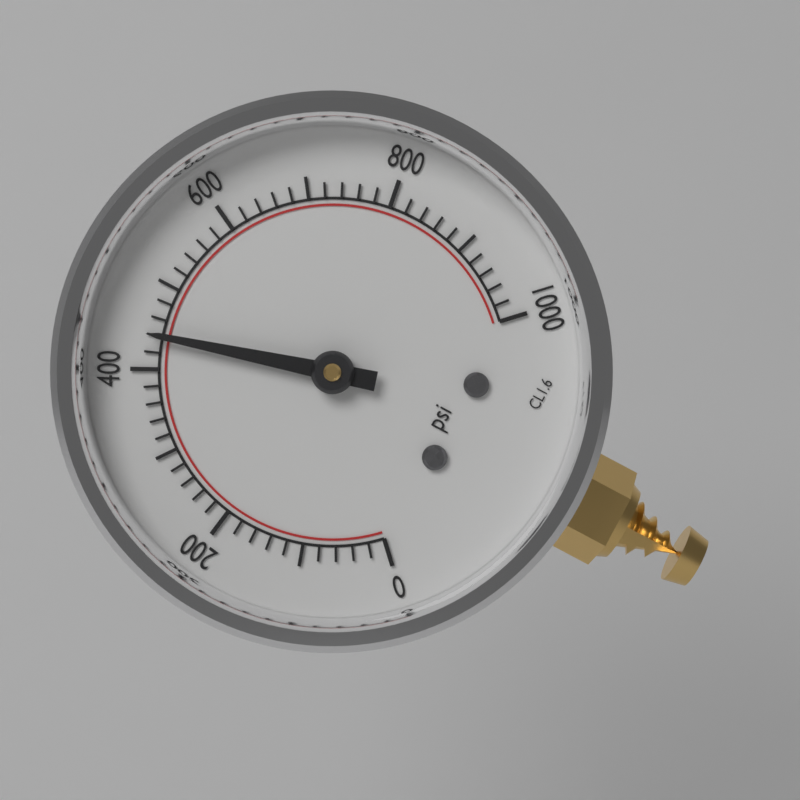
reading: 440 psi
